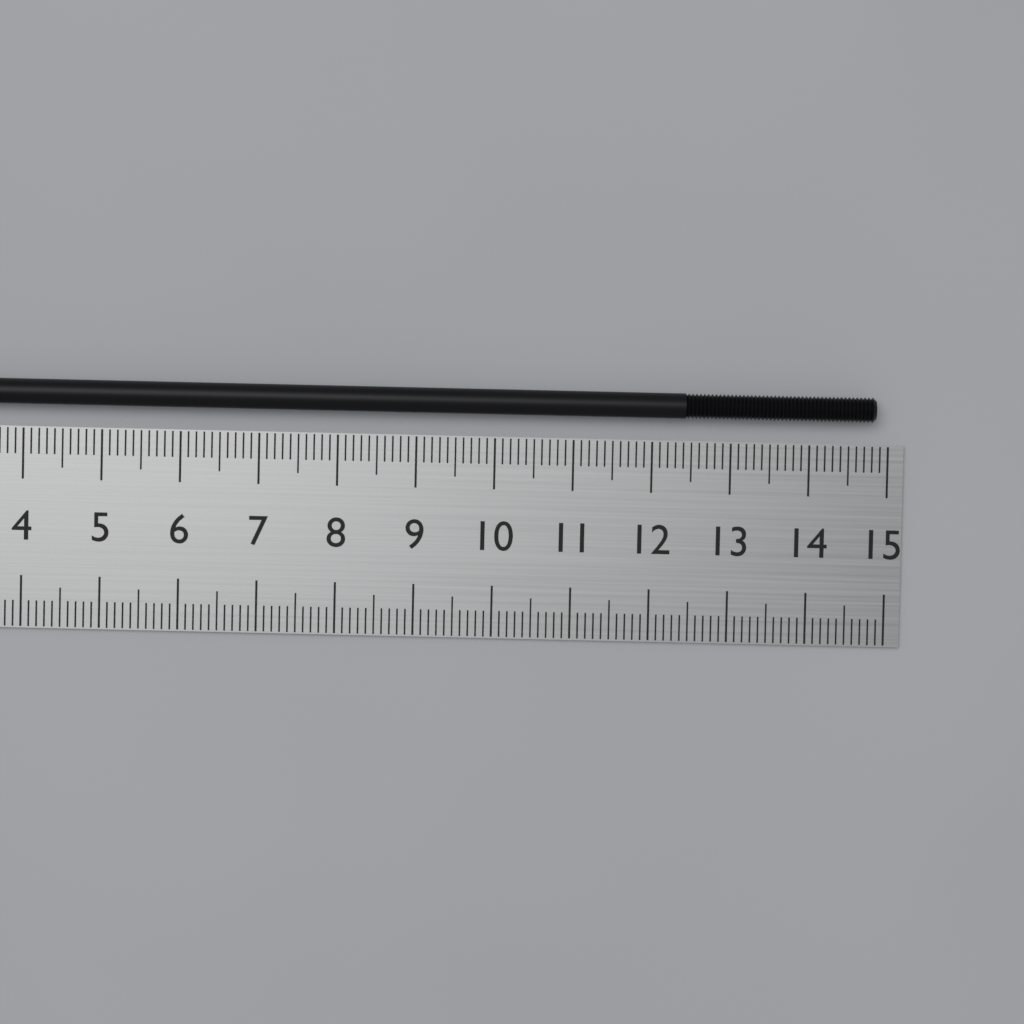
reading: 14.8 cm
